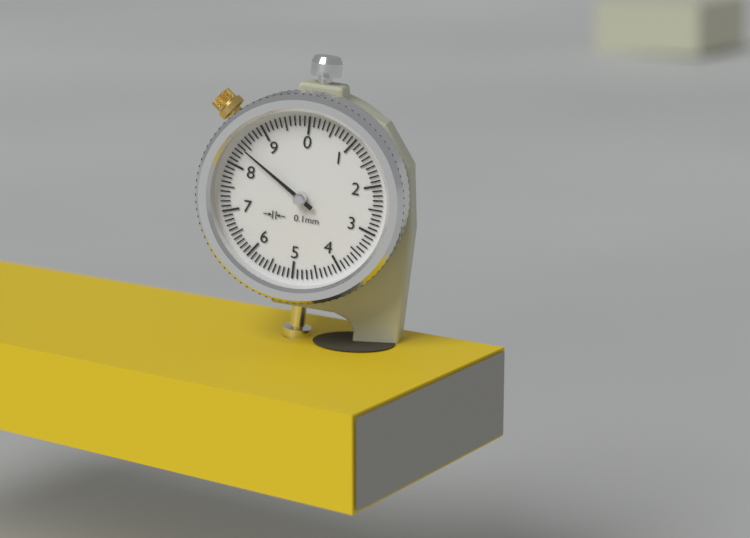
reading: 8.4 mm
